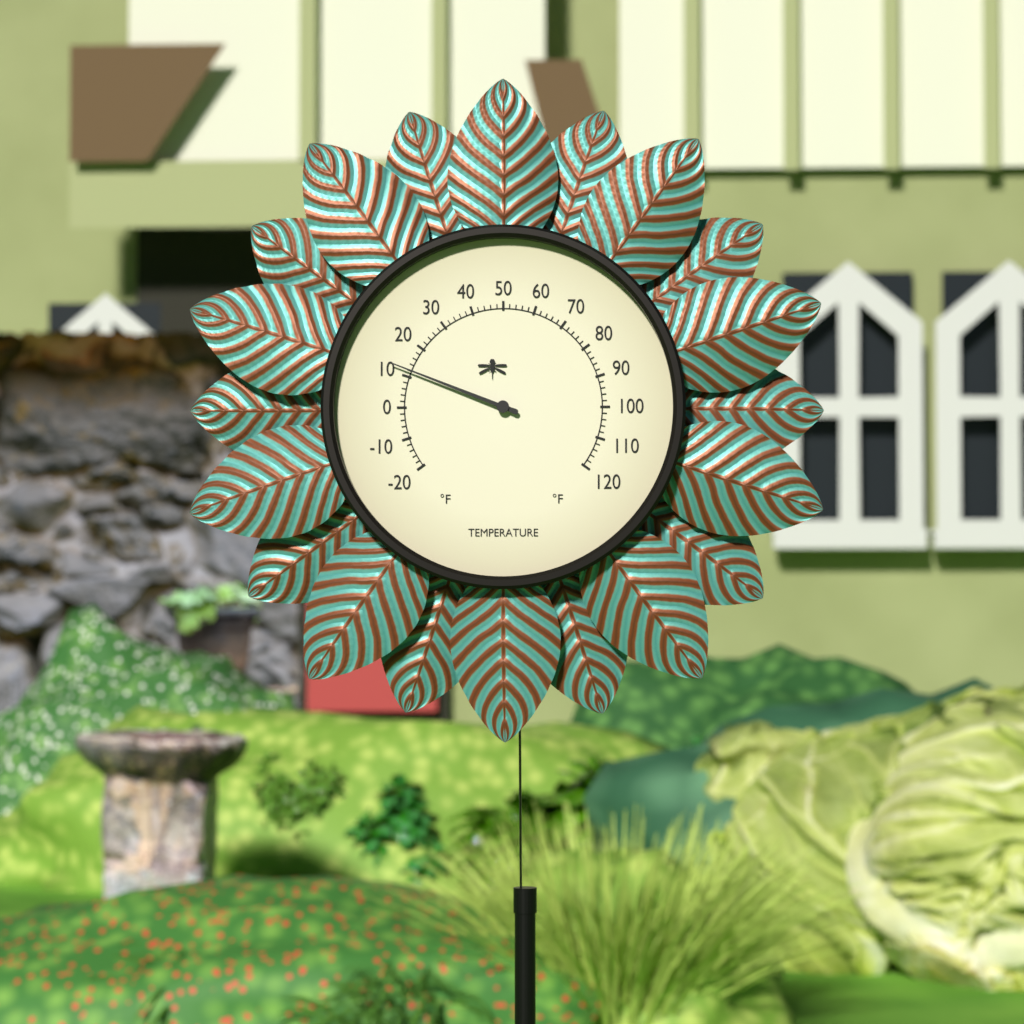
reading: 12 °F
